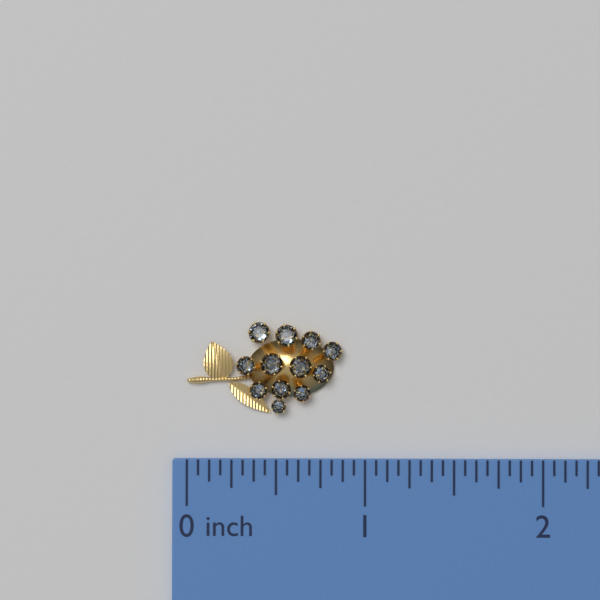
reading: 0.8750 inch
